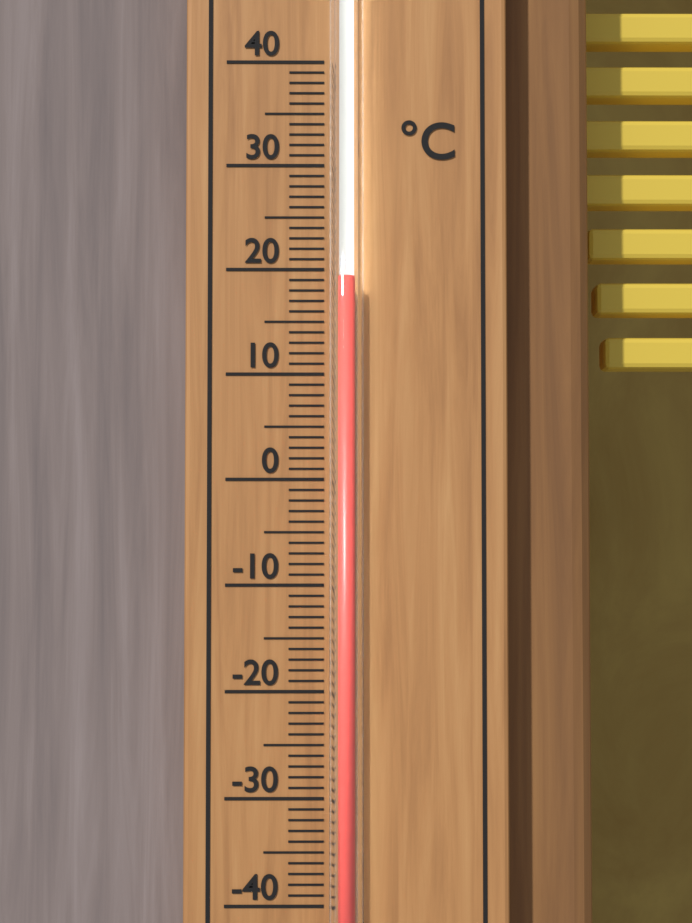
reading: 19 °C
